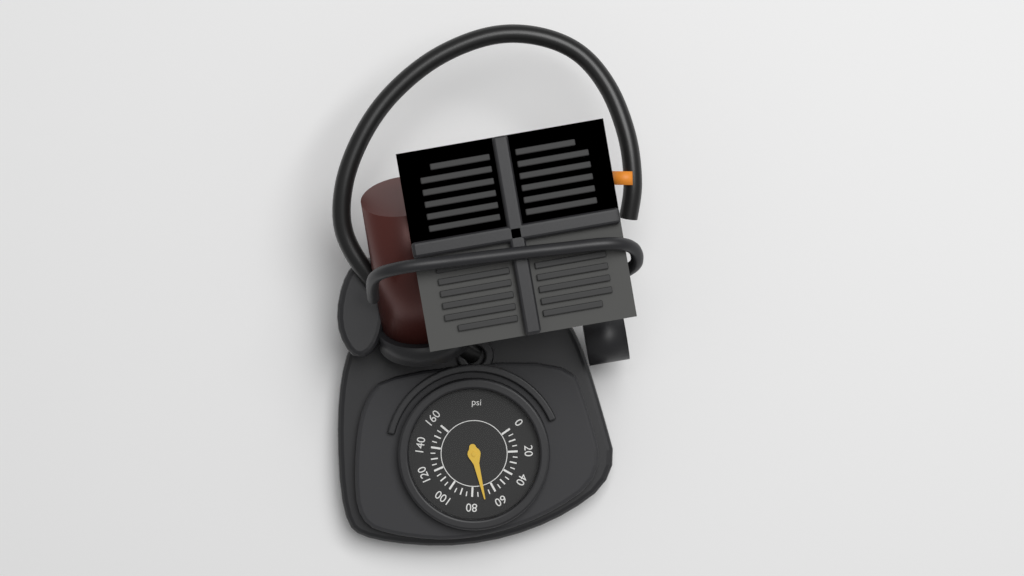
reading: 70 psi
